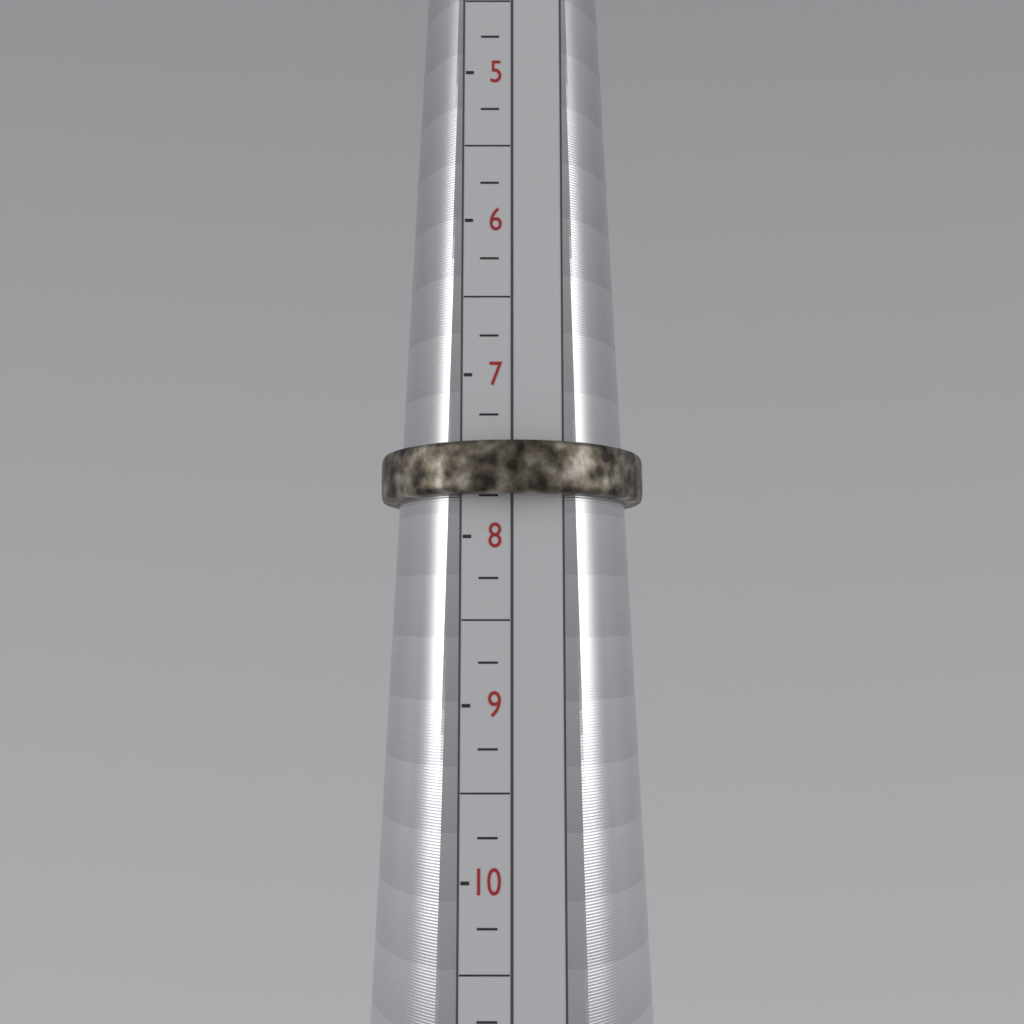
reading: 7.75 (no unit)
